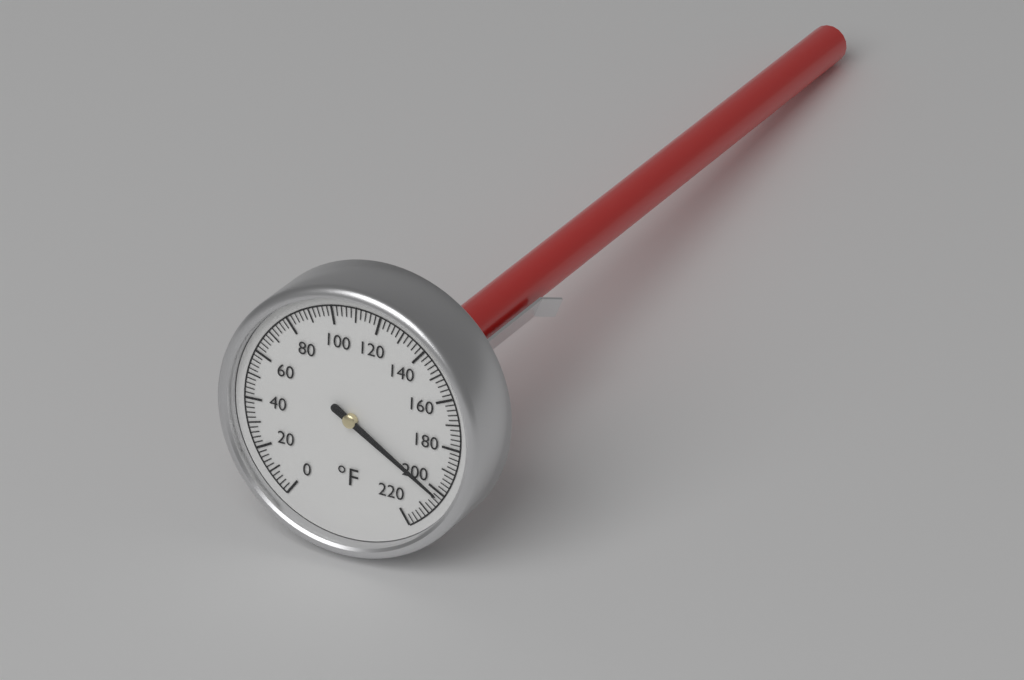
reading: 202 °F
